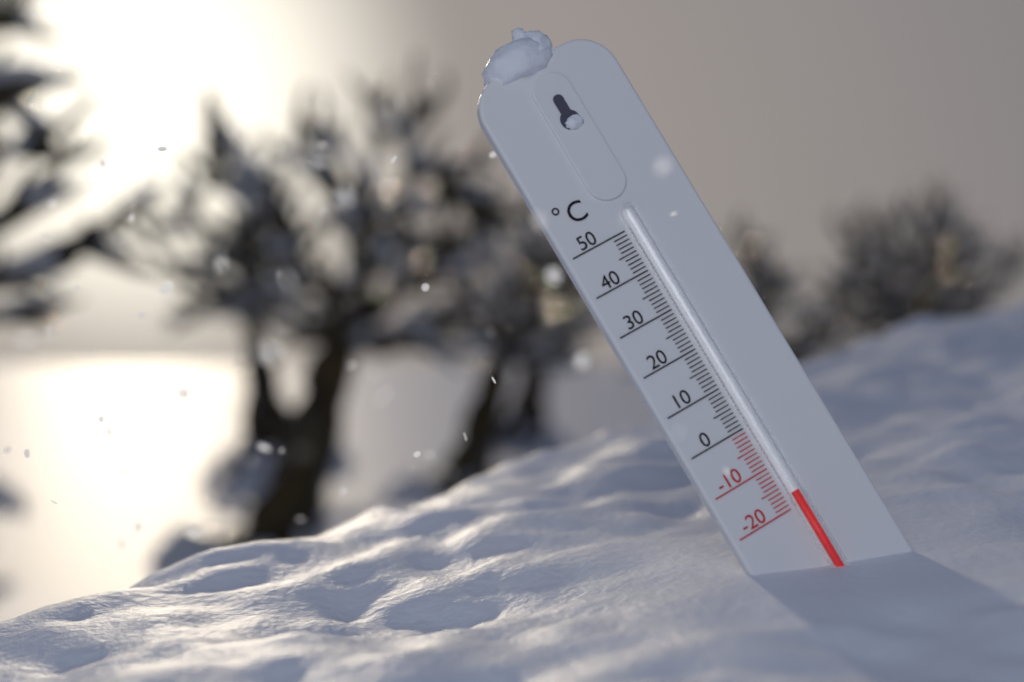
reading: -17 °C
